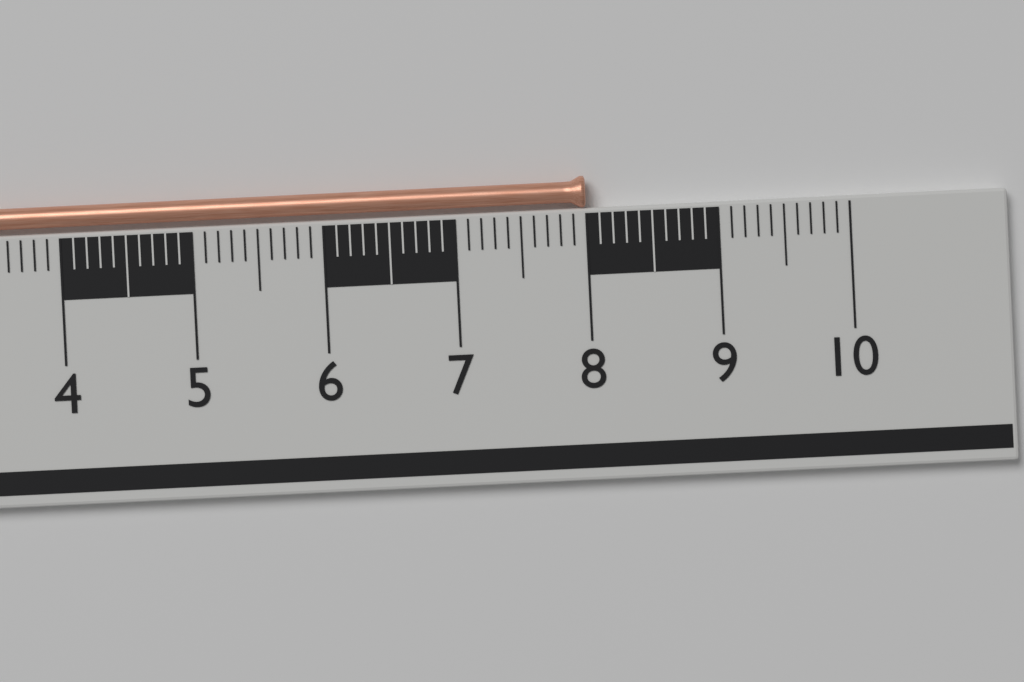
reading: 8.0 cm
